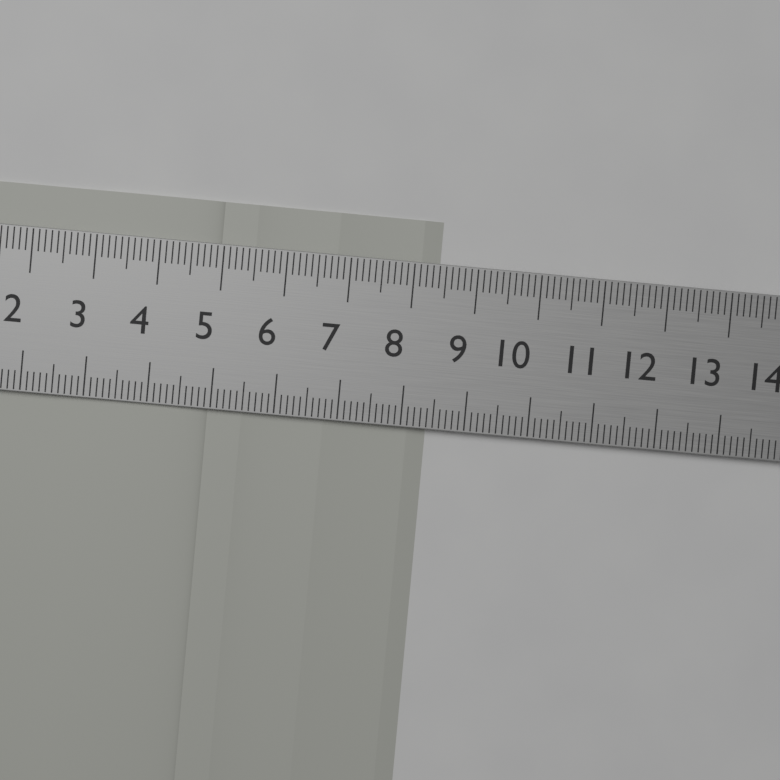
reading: 8.4 cm
